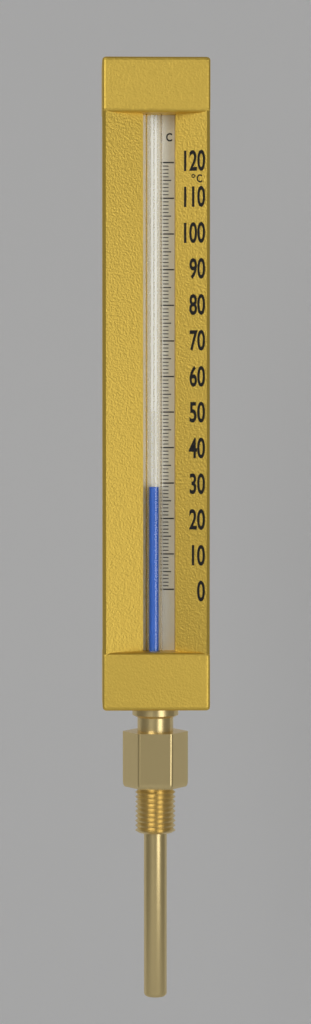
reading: 29 °C
